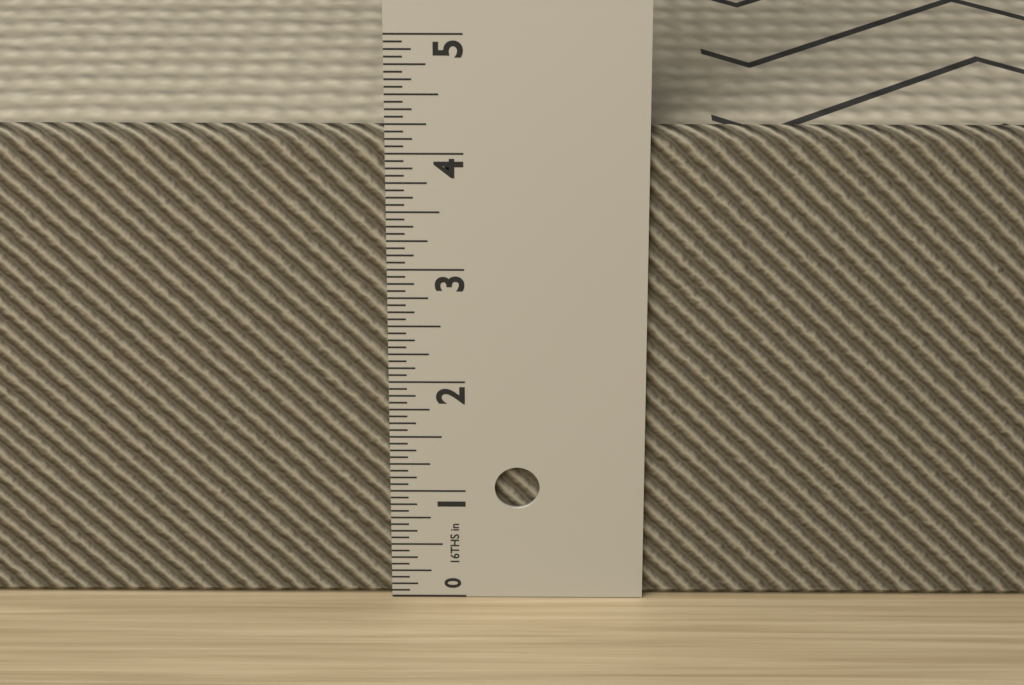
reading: 4.1875 in
